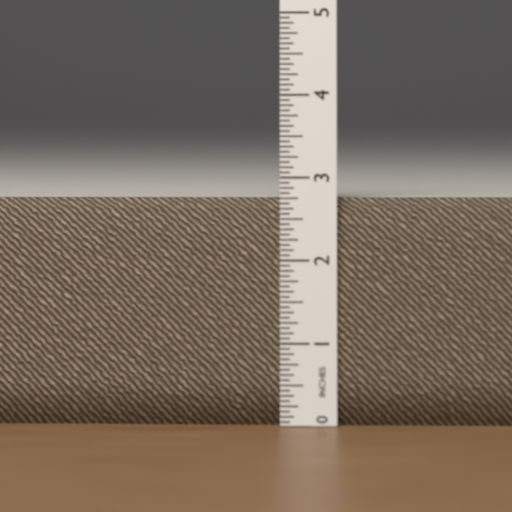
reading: 2.7500 in
